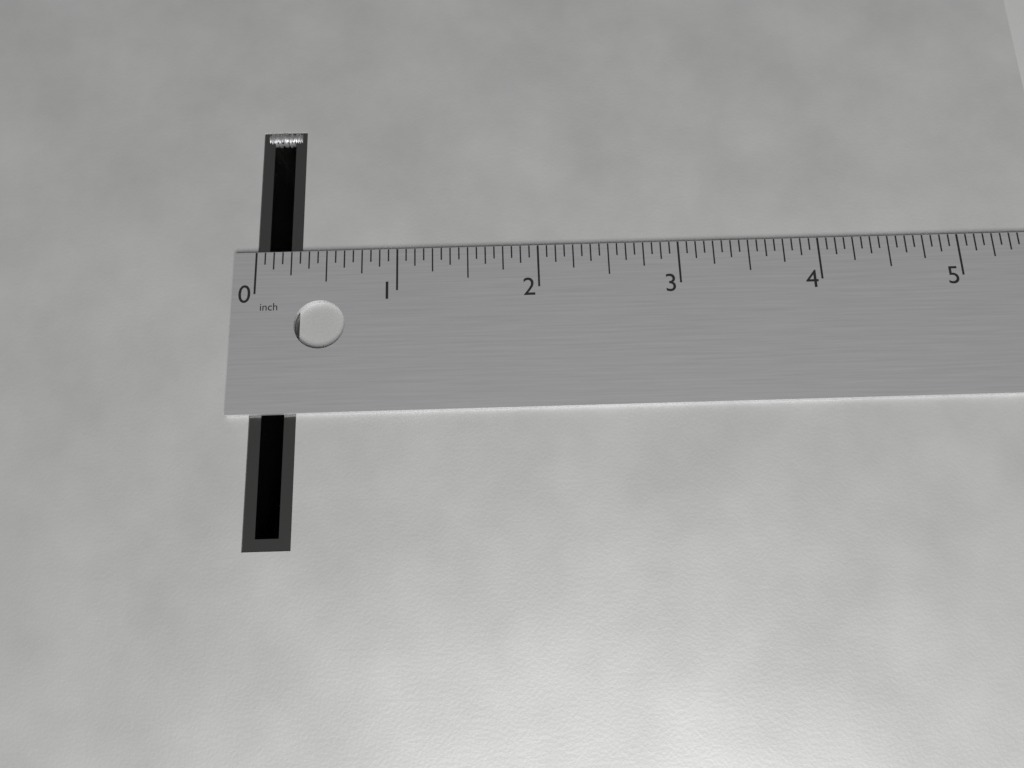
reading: 0.3125 in
